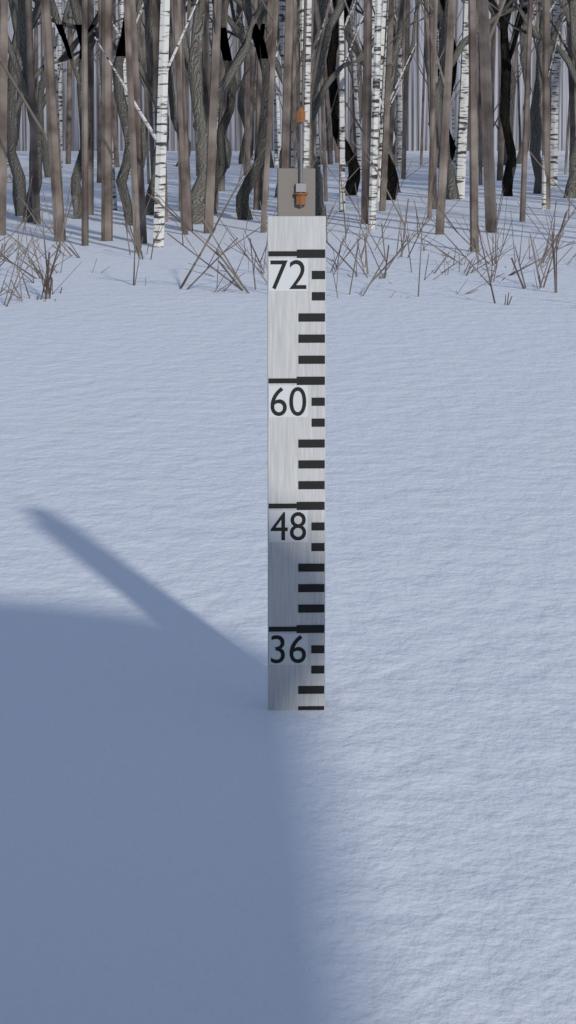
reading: 28 (no unit)
